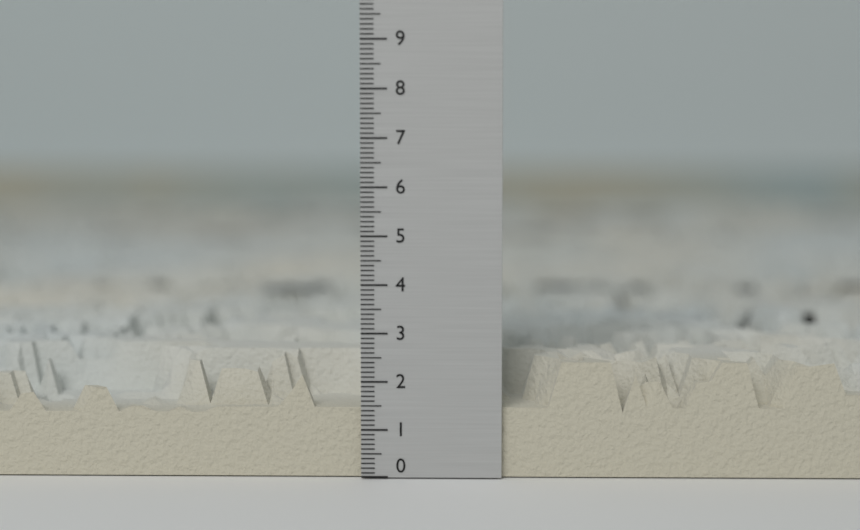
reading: 2.4 (no unit)
